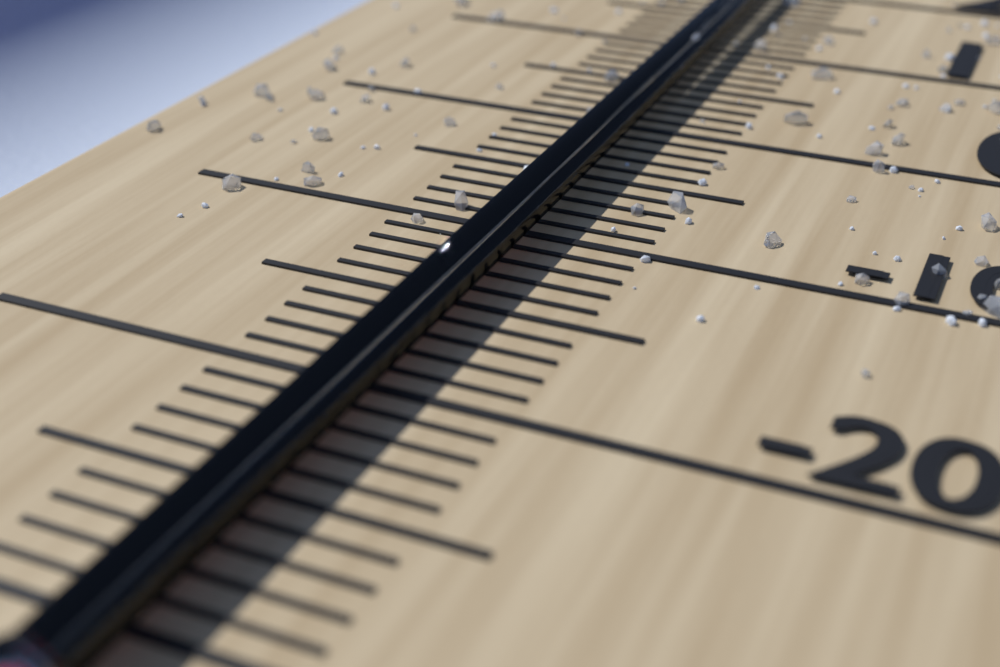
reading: -11 °C
